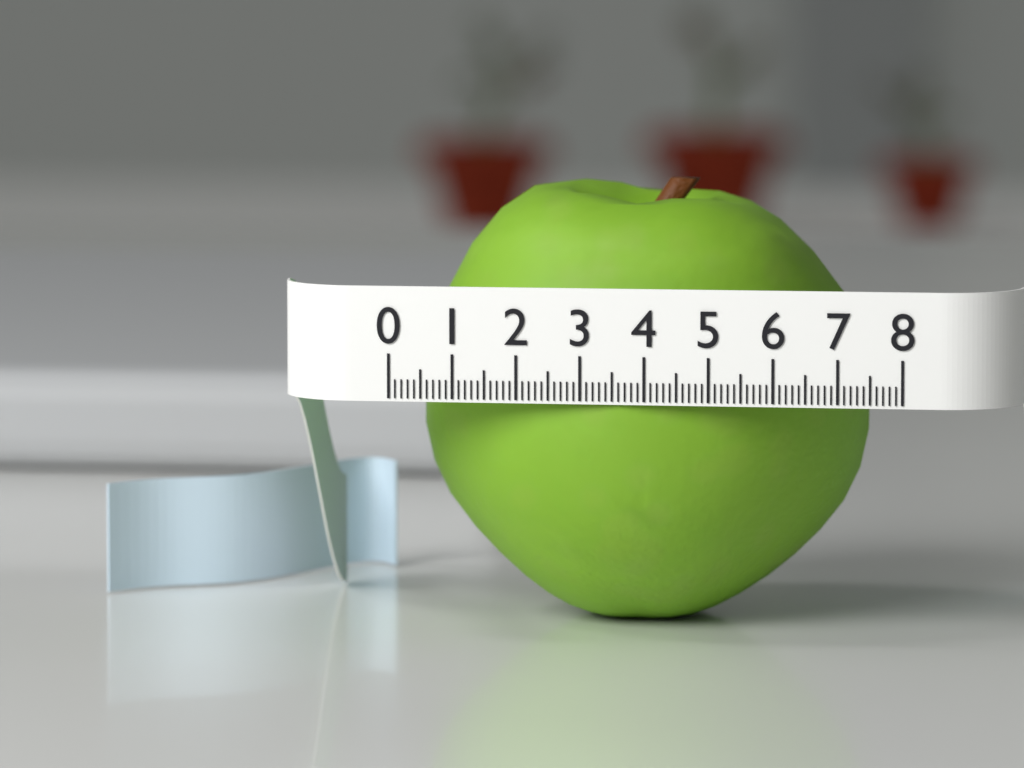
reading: 7.2 (no unit)
